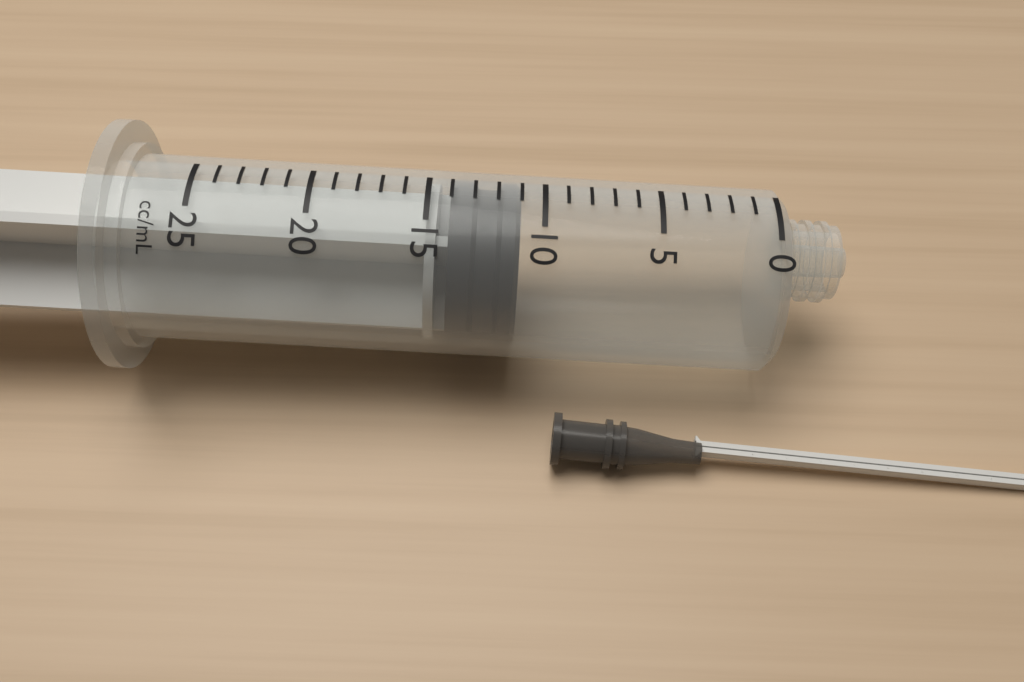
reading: 11 ml
